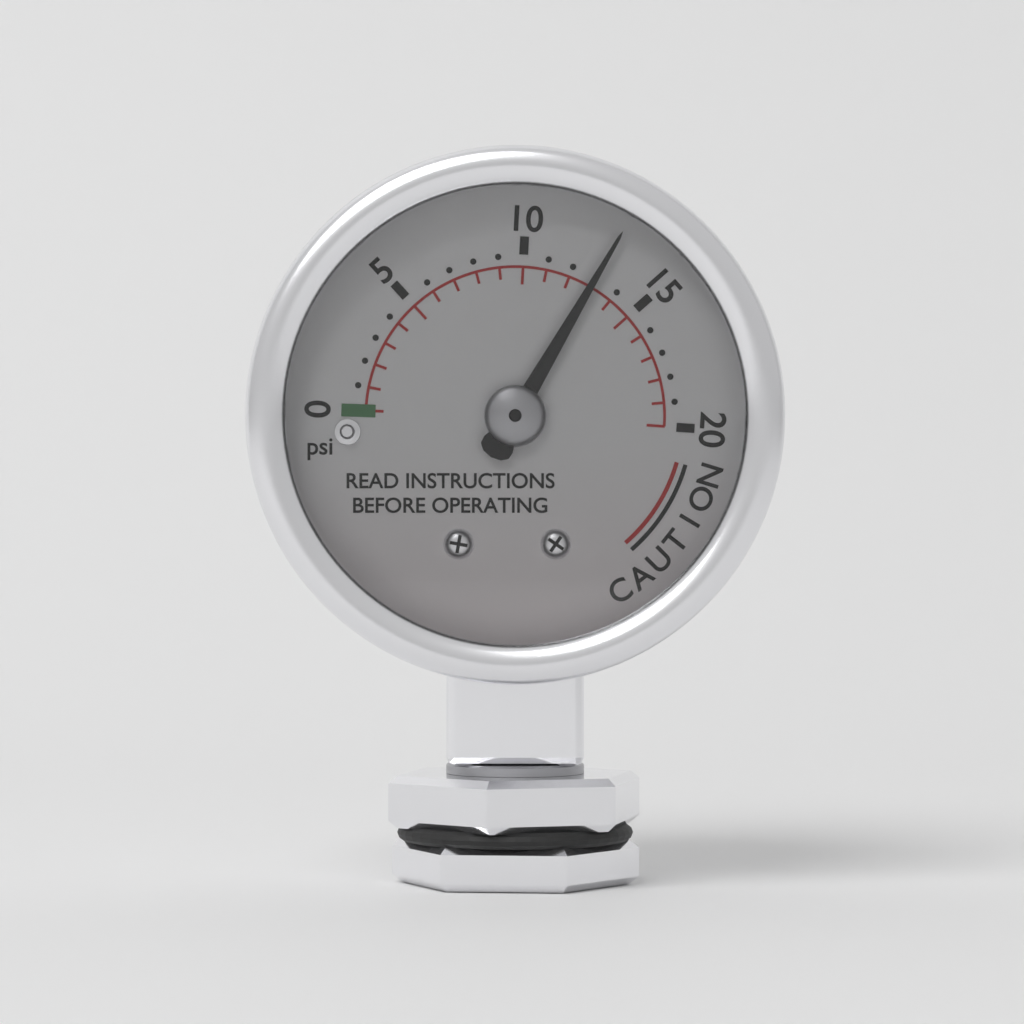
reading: 13 psi
